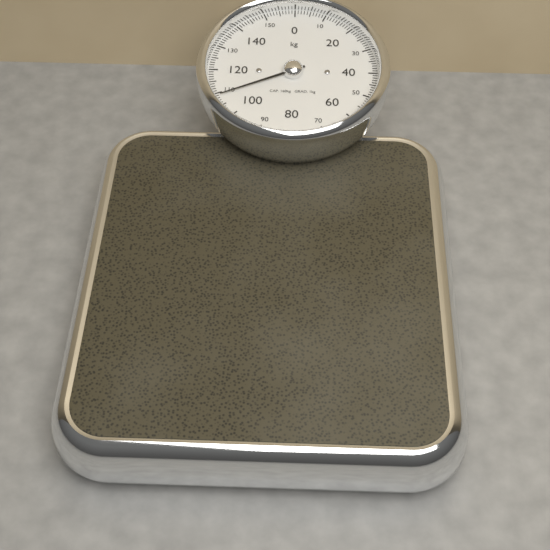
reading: 109 kg
